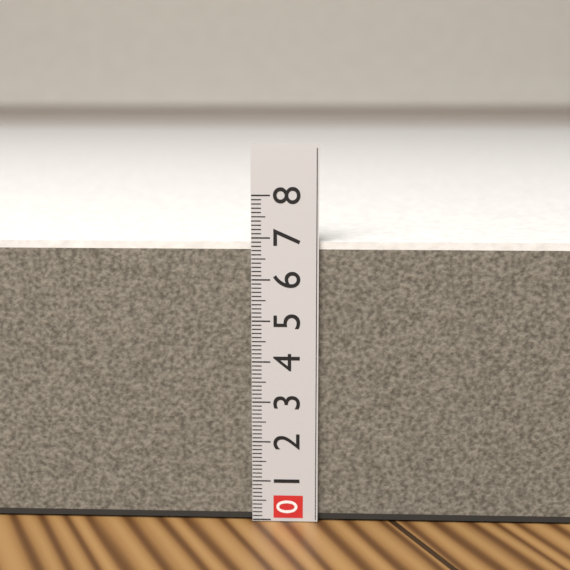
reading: 6.9 (no unit)
